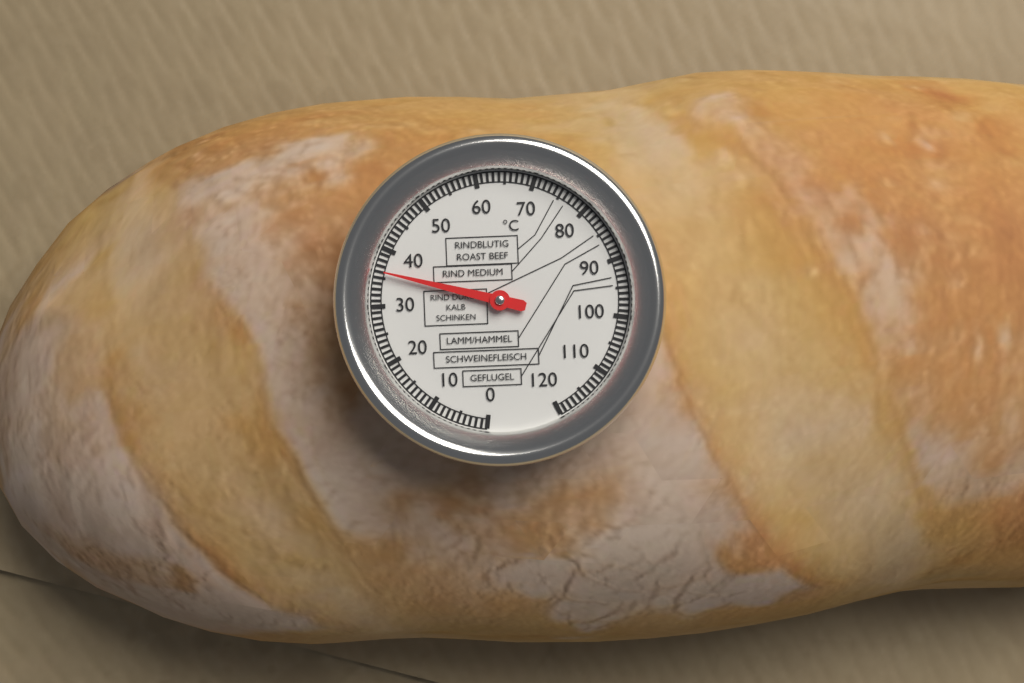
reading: 36 °C
